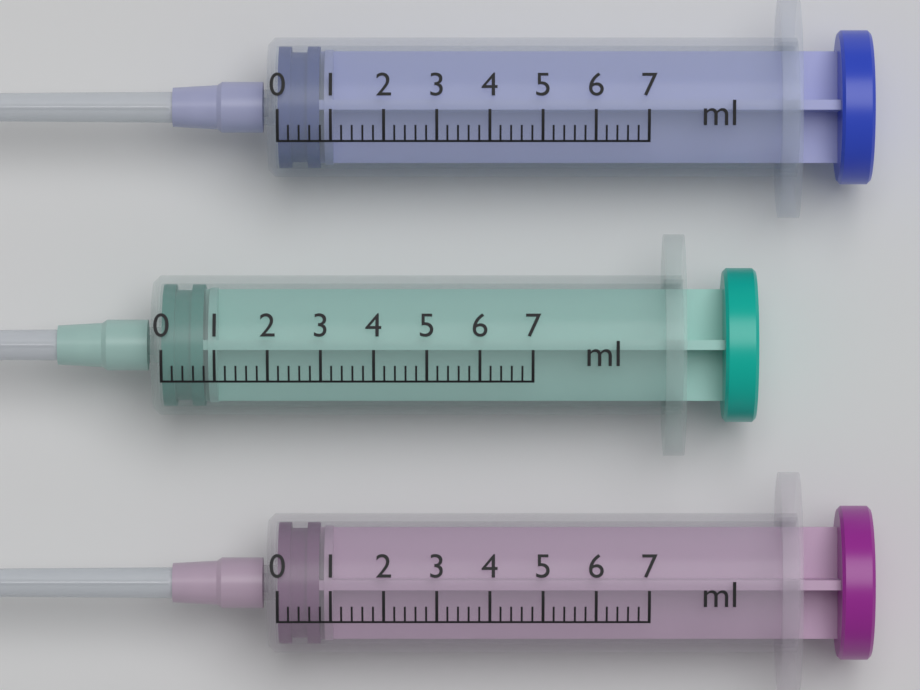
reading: 0.0 ml
